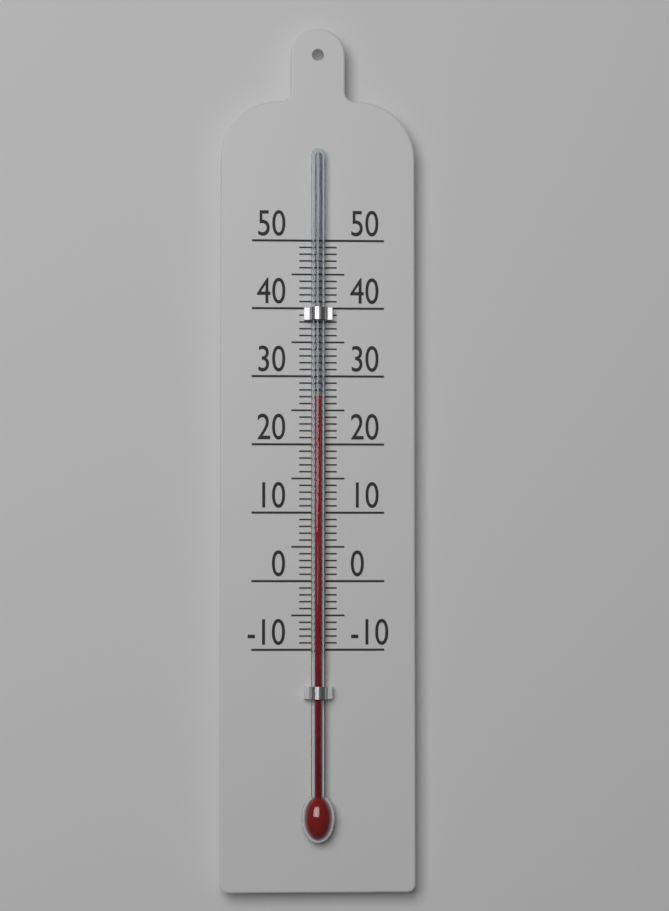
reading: 27 (no unit)
